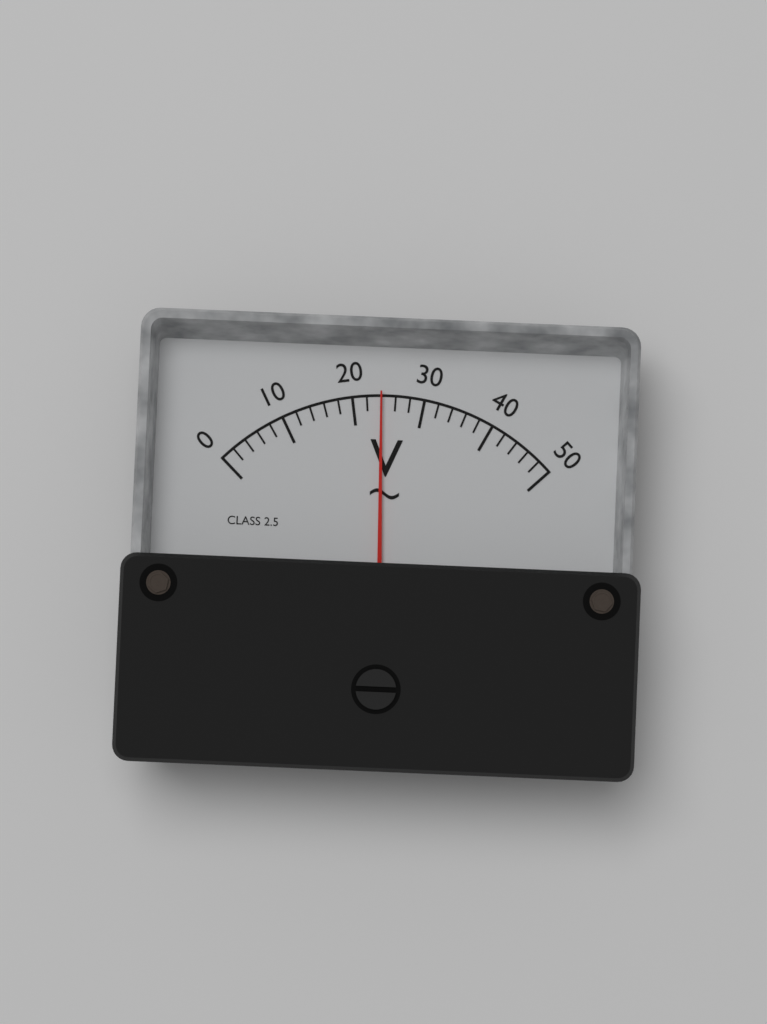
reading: 24 V
